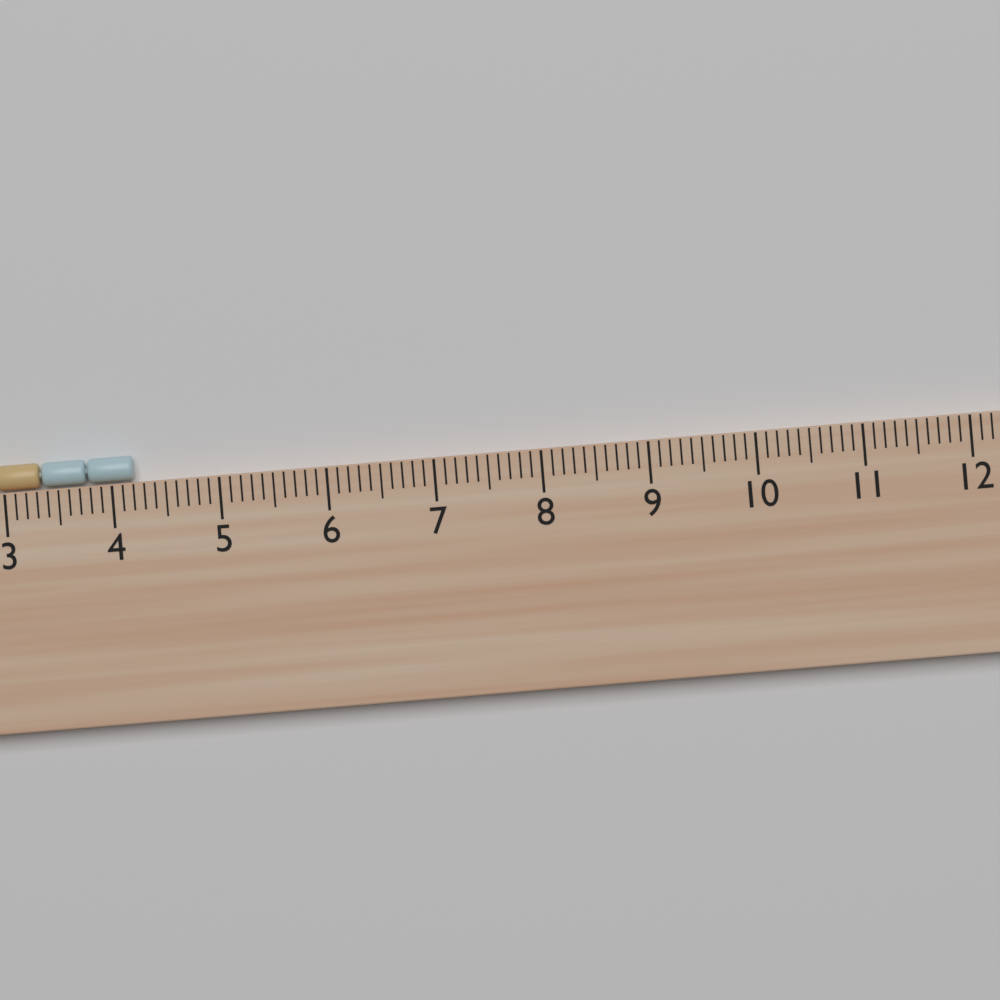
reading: 4.2 cm
